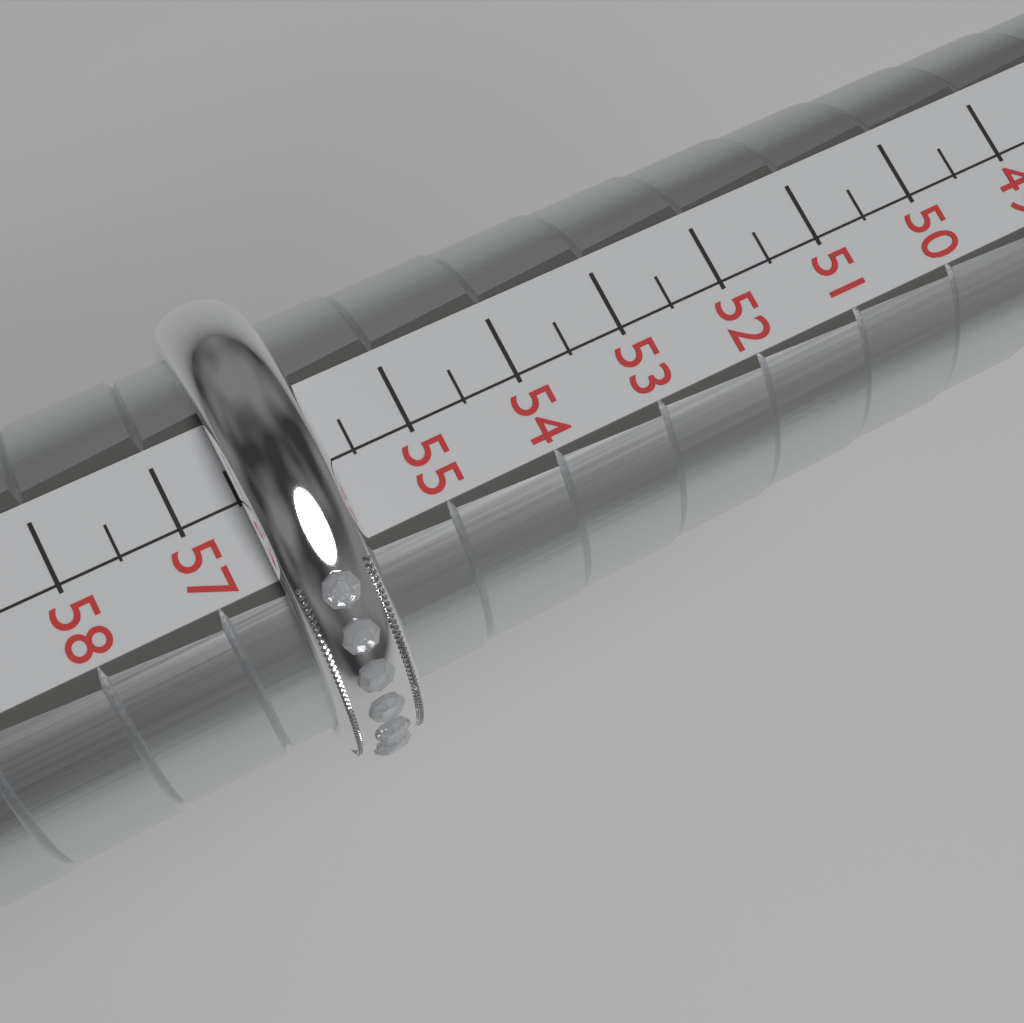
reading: 56.5 (no unit)
